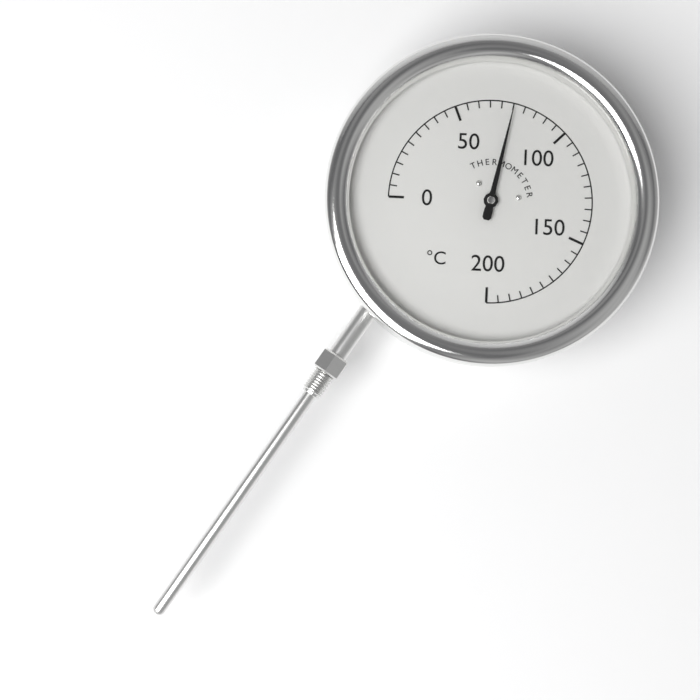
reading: 75 °C
